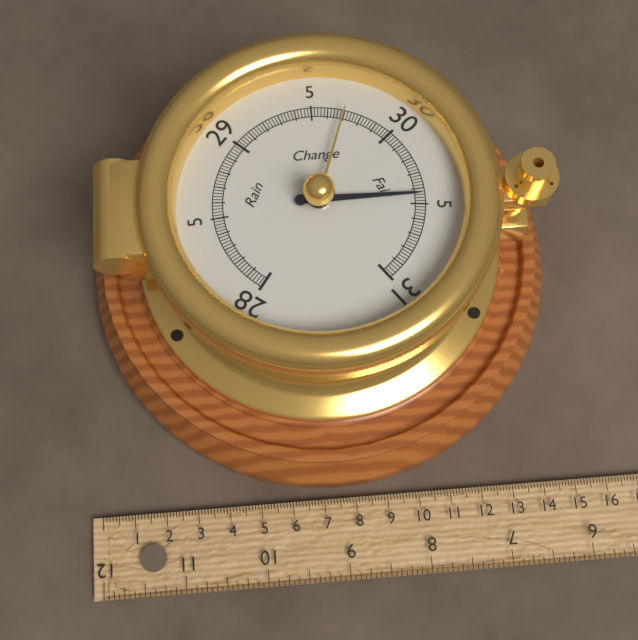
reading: 30.44 inHg
